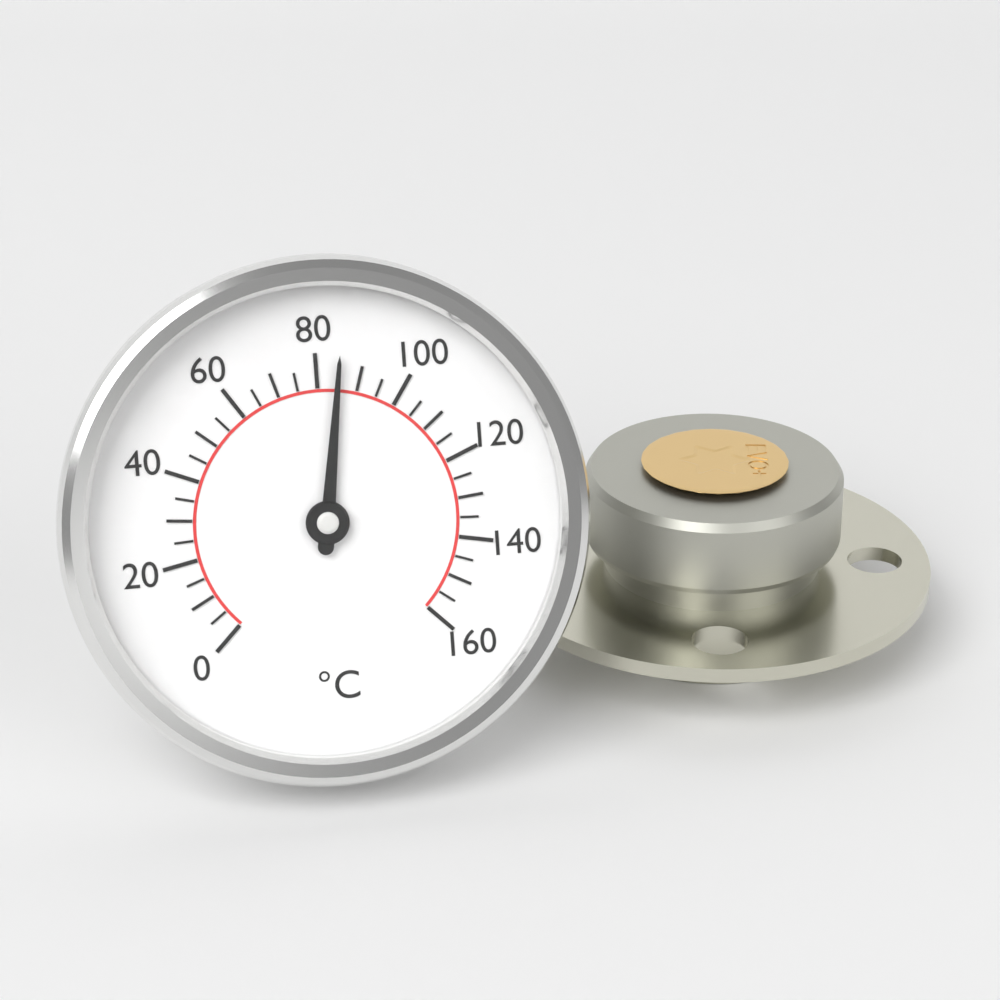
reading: 85 °C
